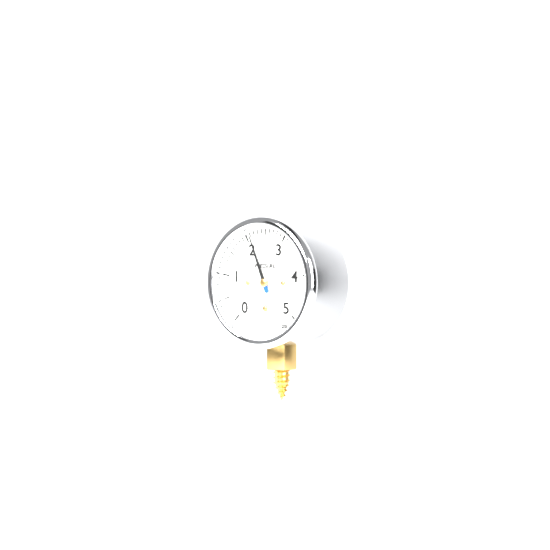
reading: 2.1 psi
